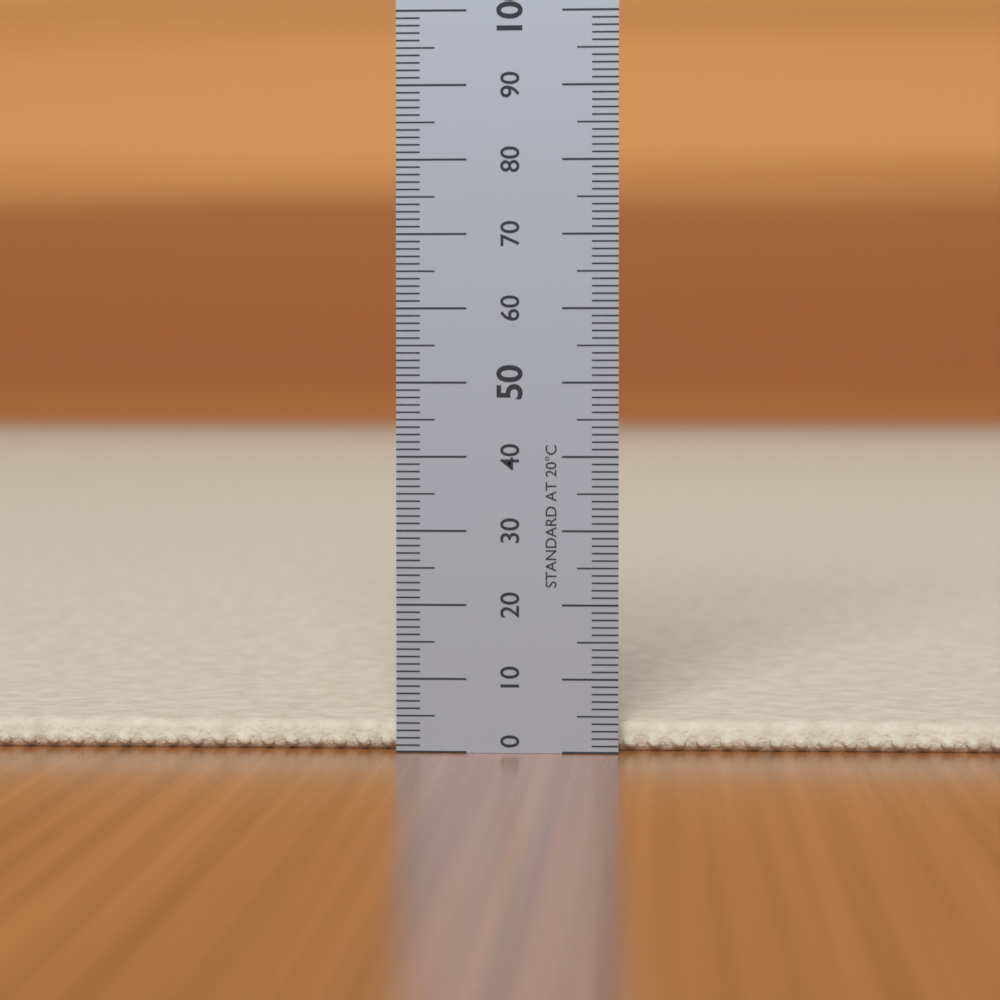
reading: 4 (no unit)
